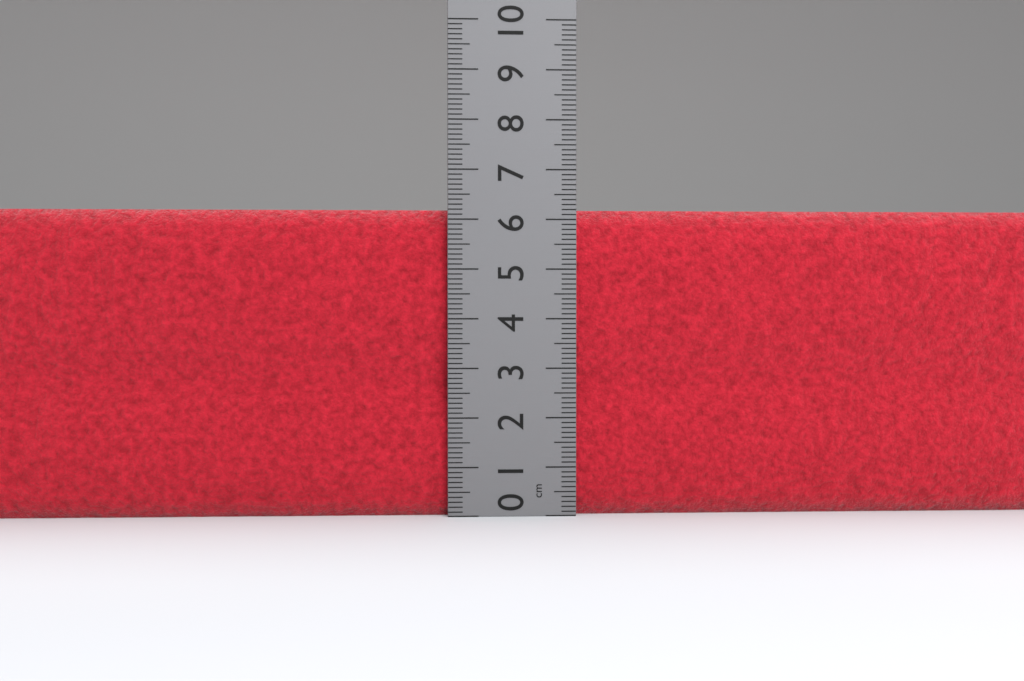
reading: 6.2 cm
